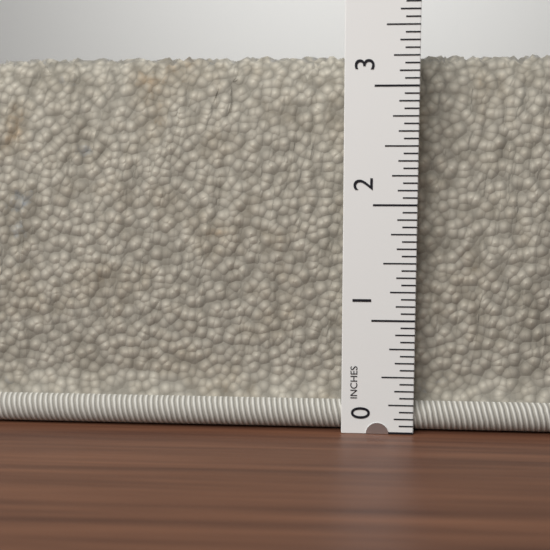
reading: 3.3125 in
